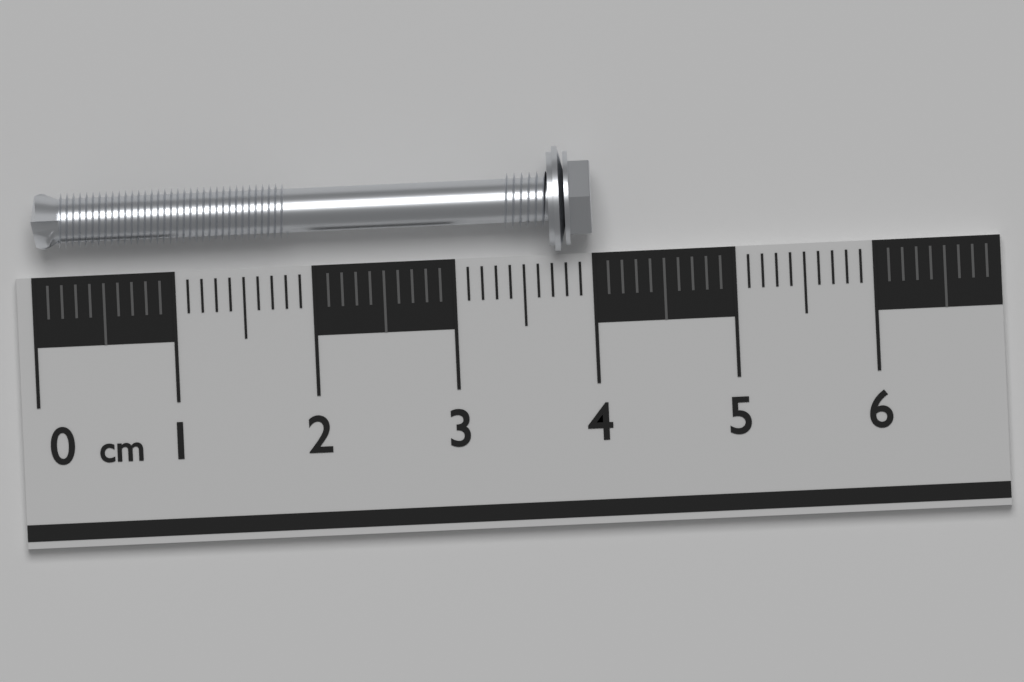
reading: 4.0 cm
